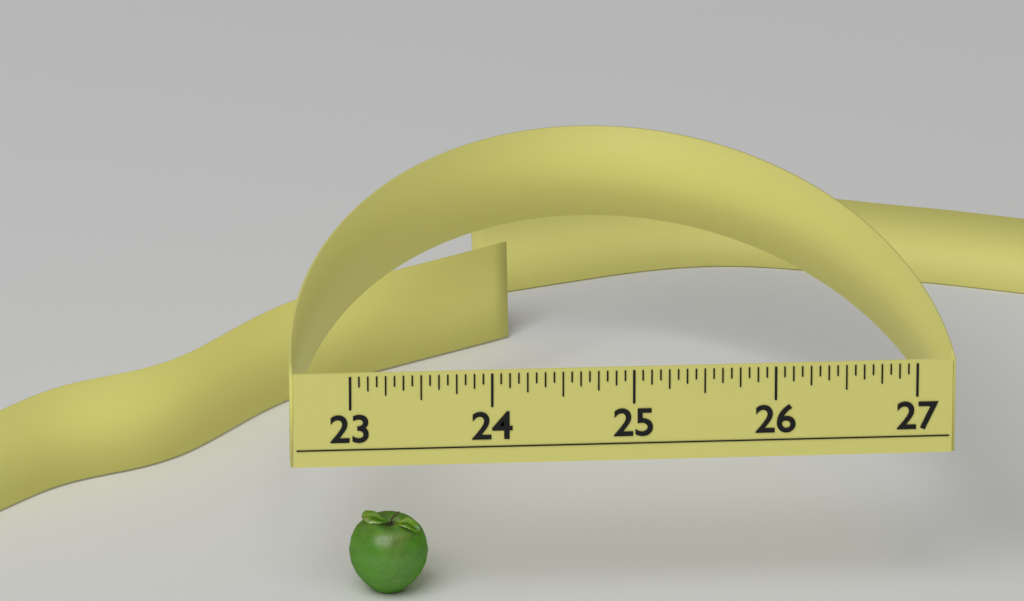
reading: 23.5625 (no unit)
